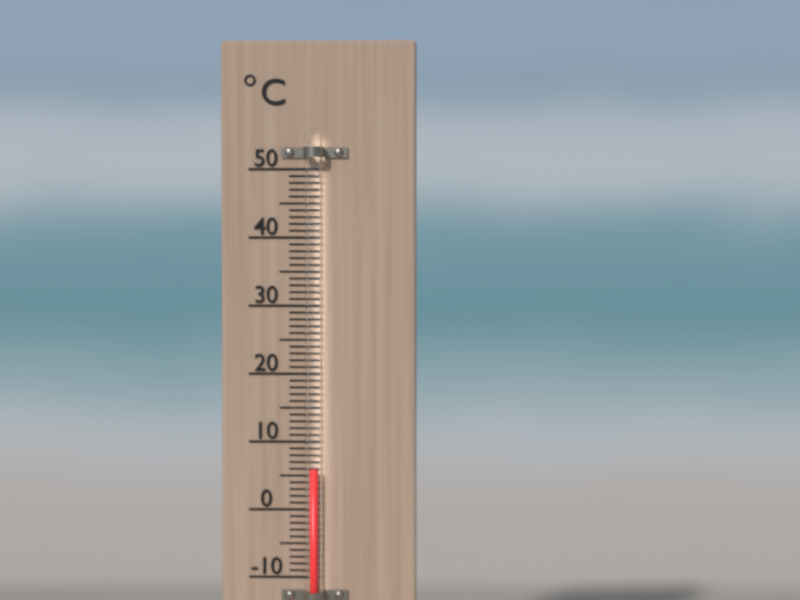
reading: 6 °C
